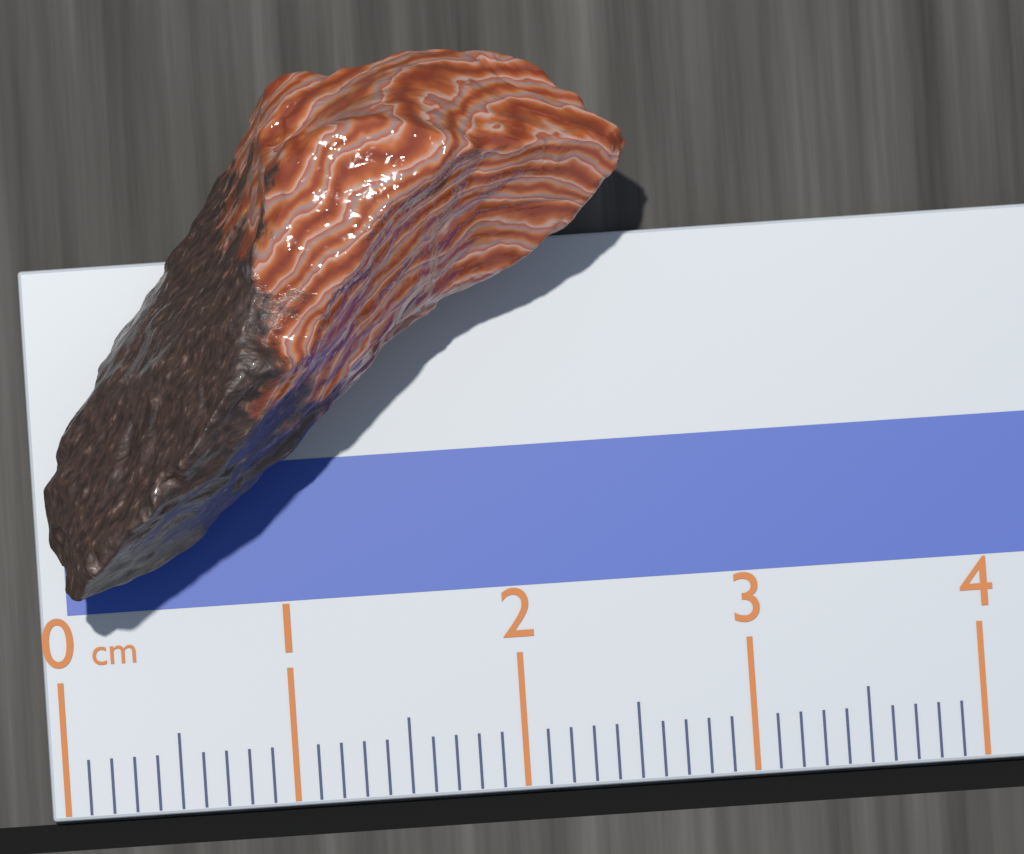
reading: 2.6 cm
